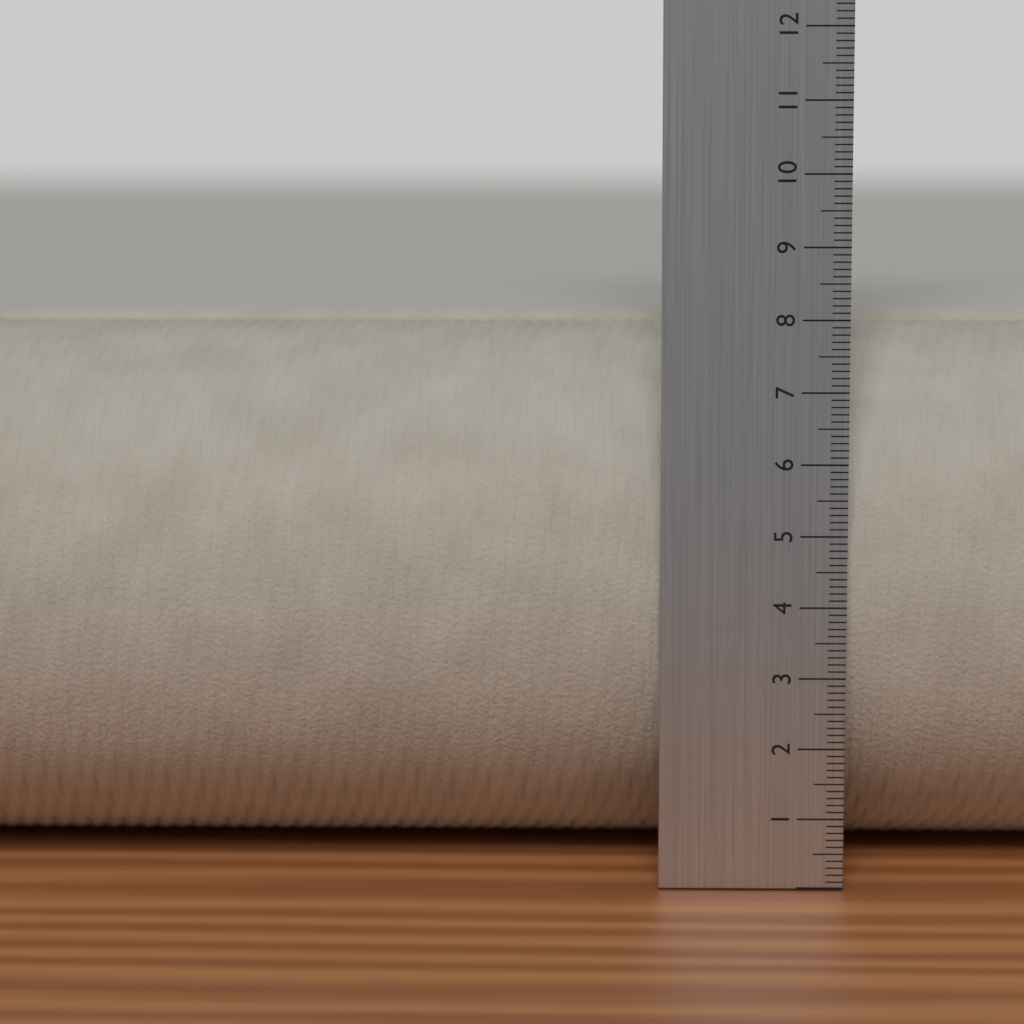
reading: 7.8 cm
